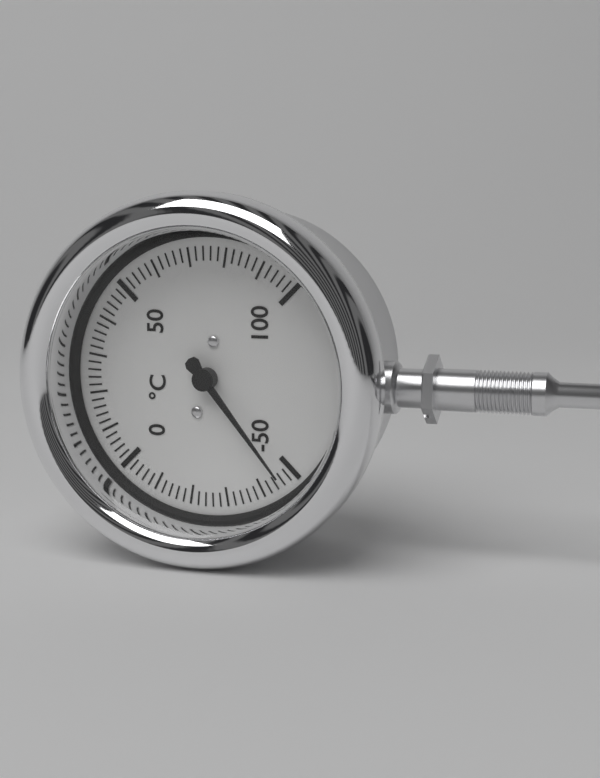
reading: -46 °C
